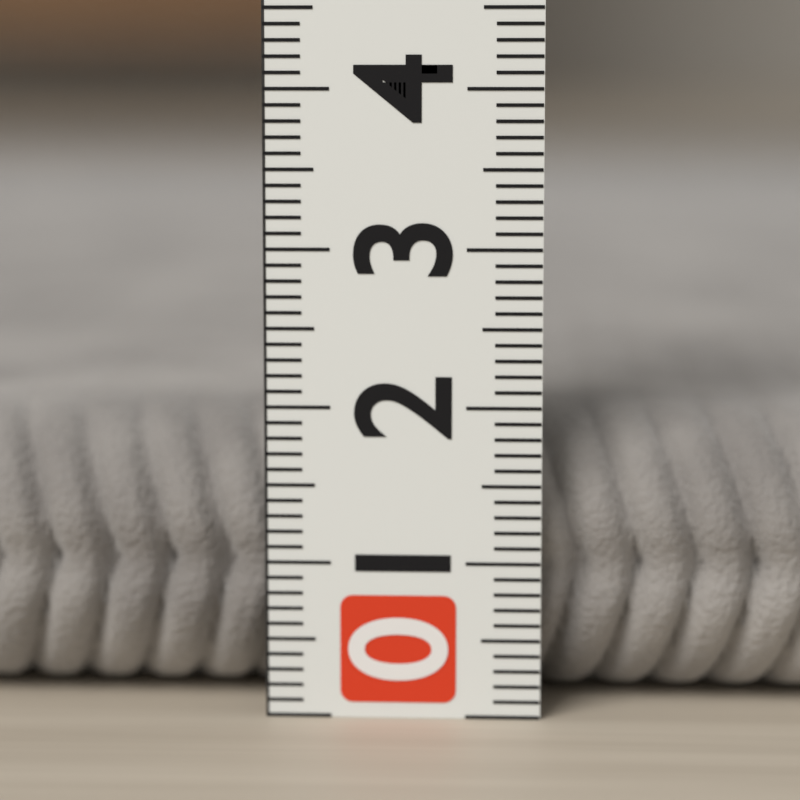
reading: 1.9 (no unit)
